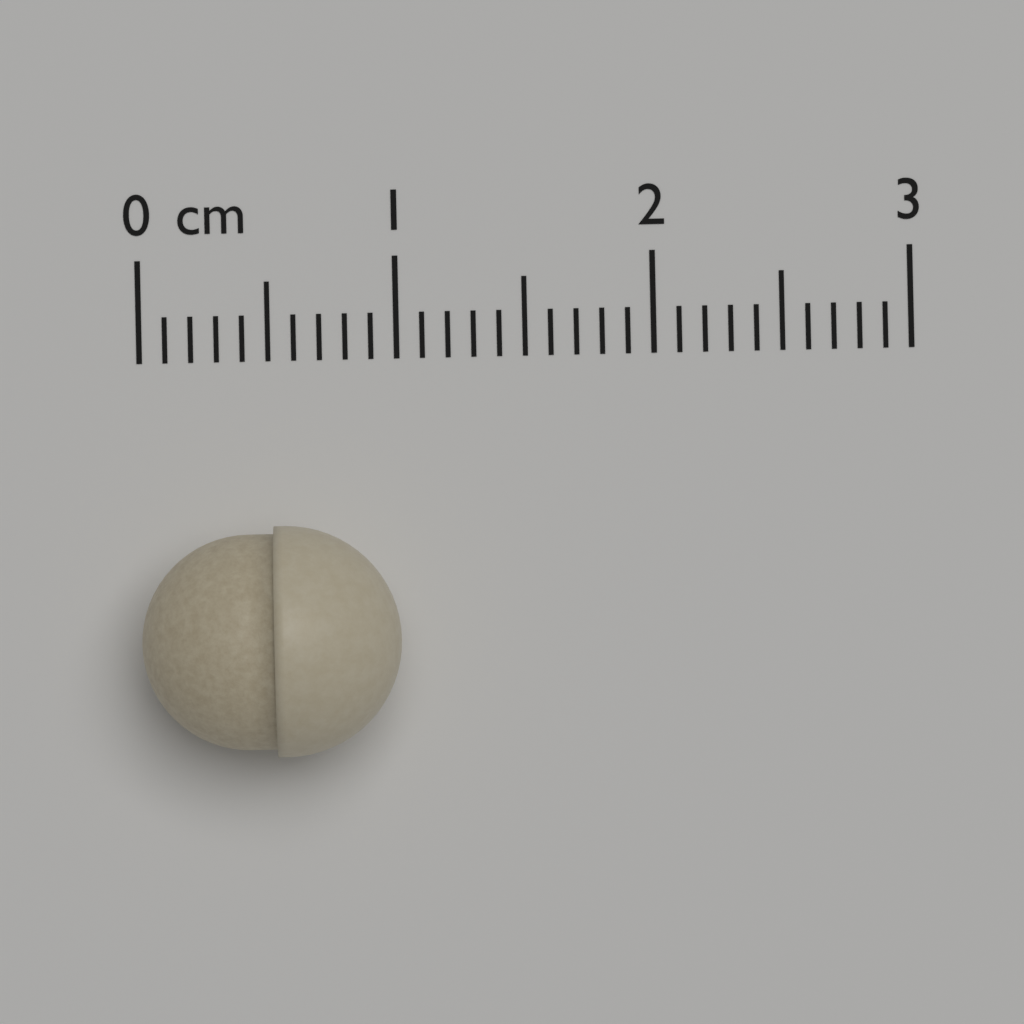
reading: 1.0 cm
